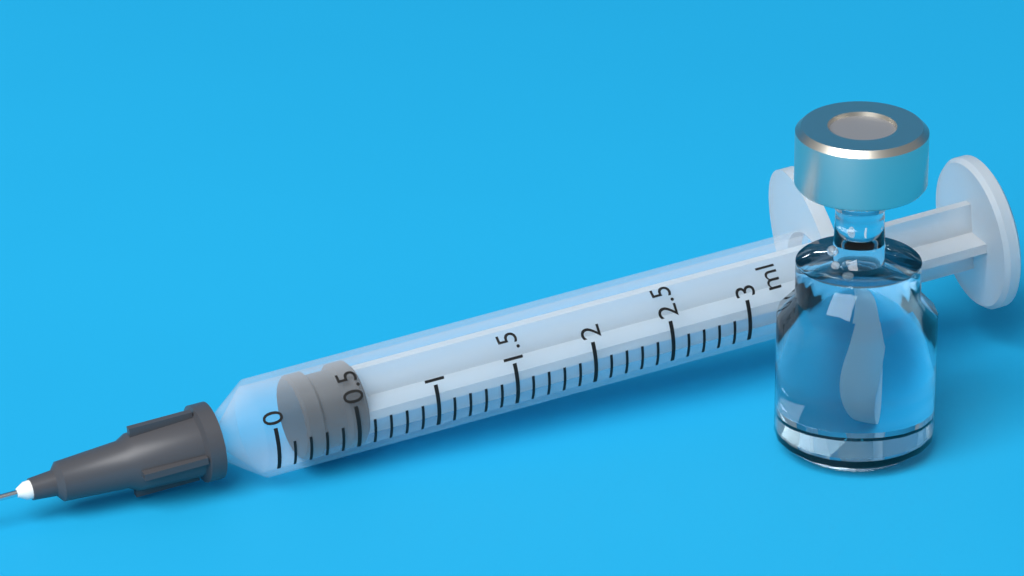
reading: 0.2 ml
